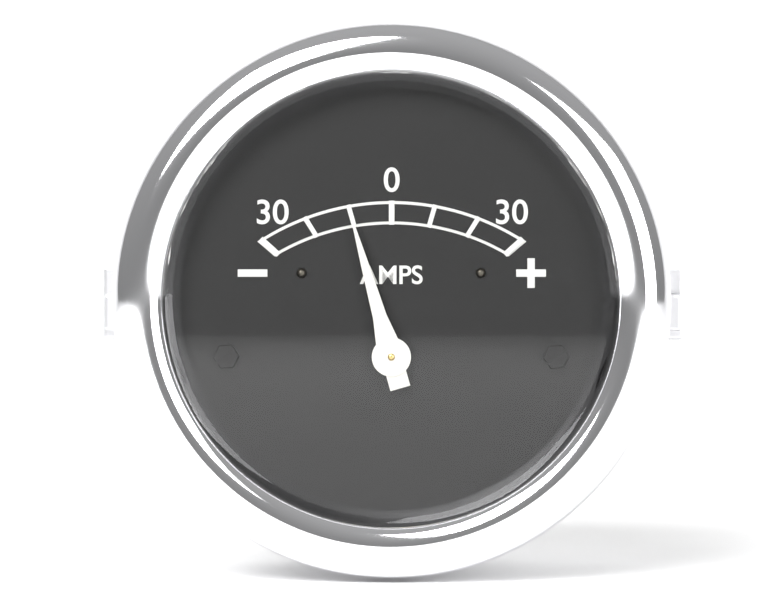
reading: -10 AMPS
